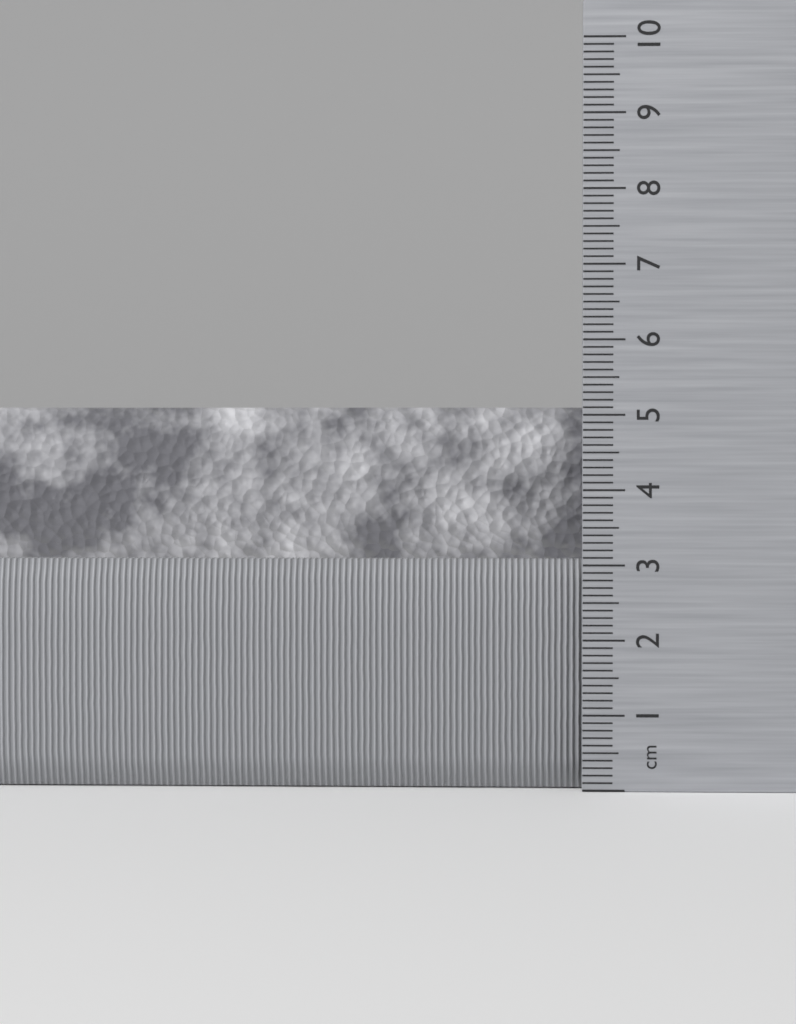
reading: 5.1 cm
